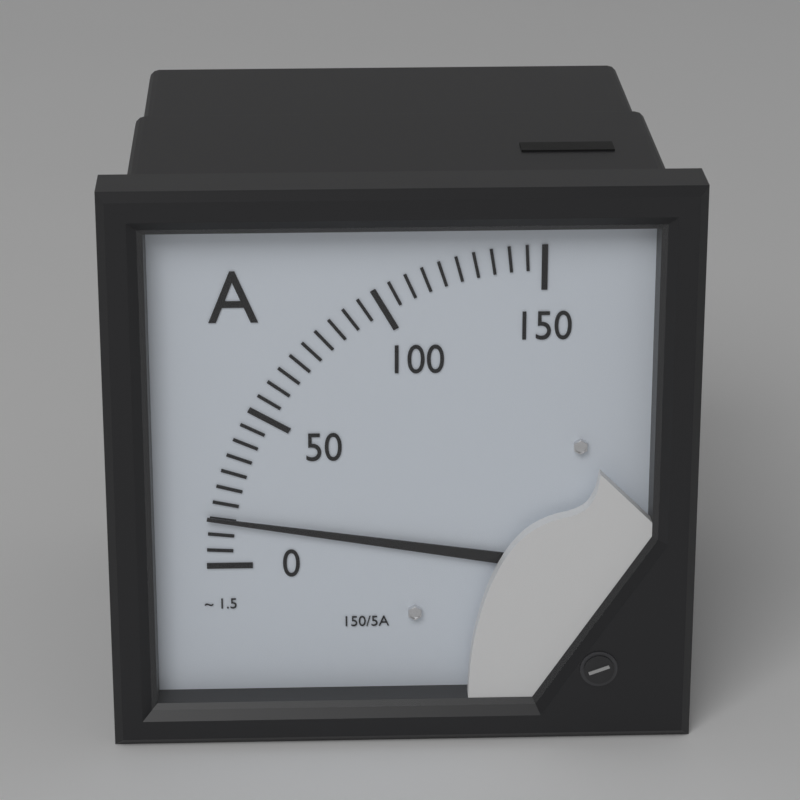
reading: 15 A
